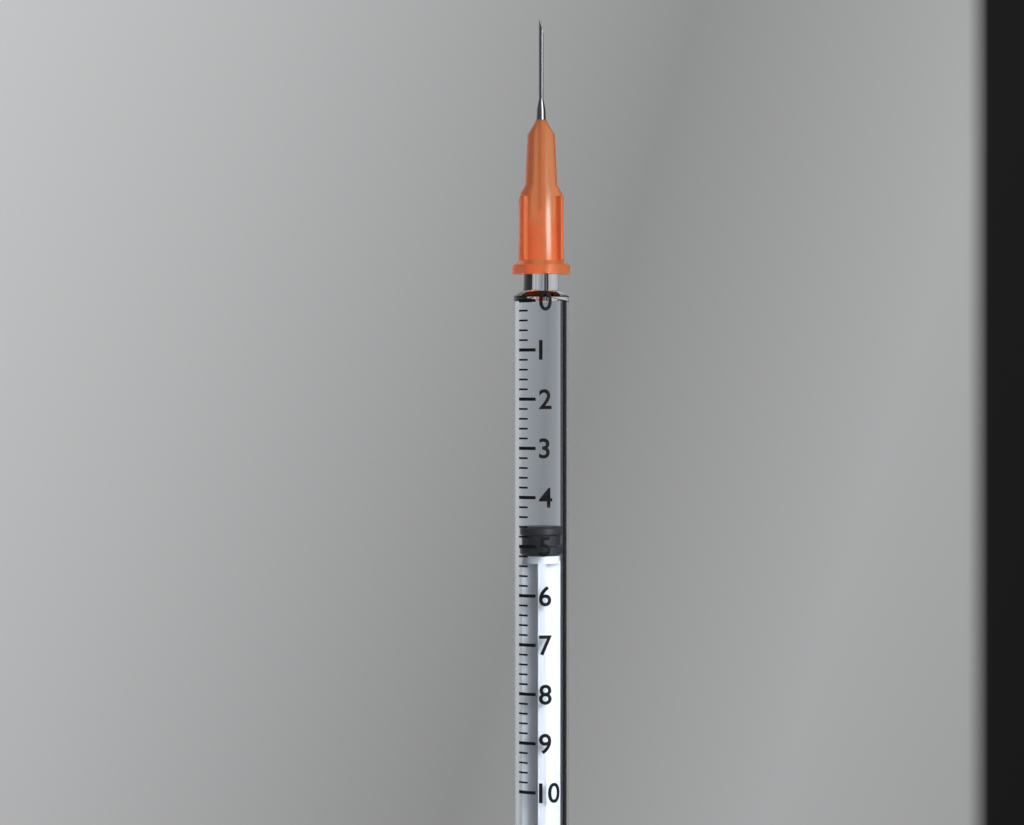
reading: 4.6 (no unit)
